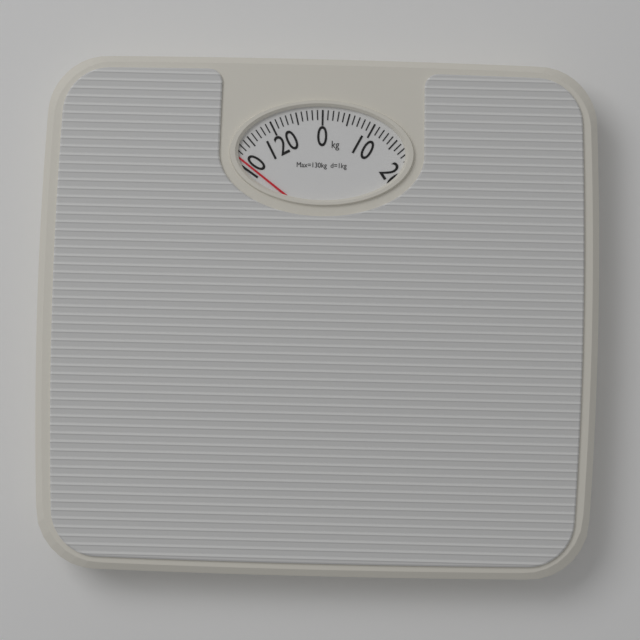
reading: 111 kg
